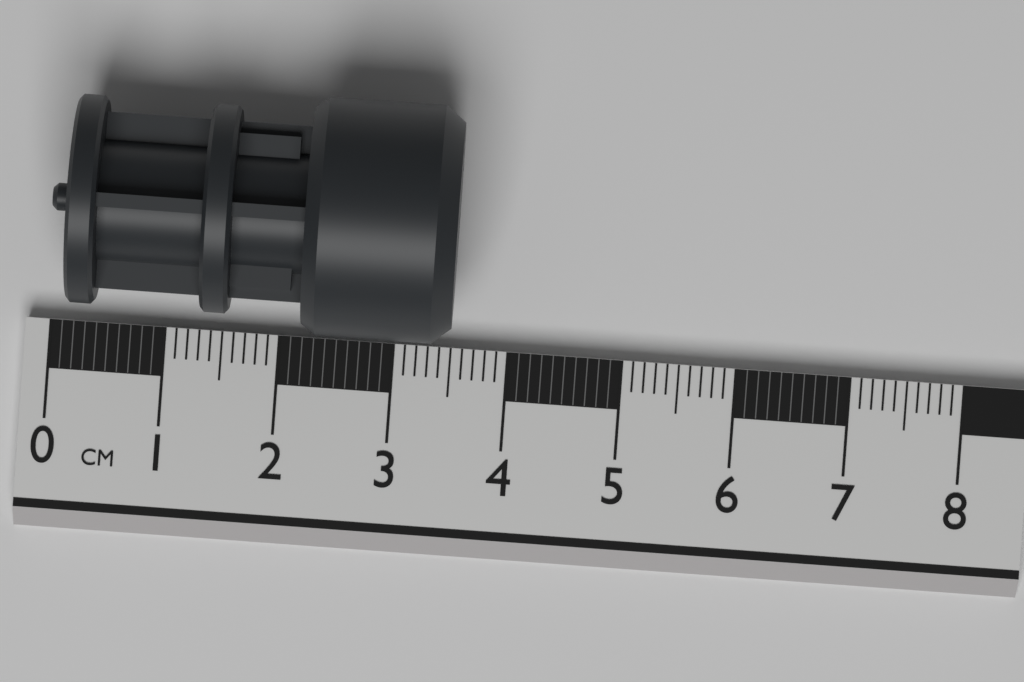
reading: 3.5 cm
